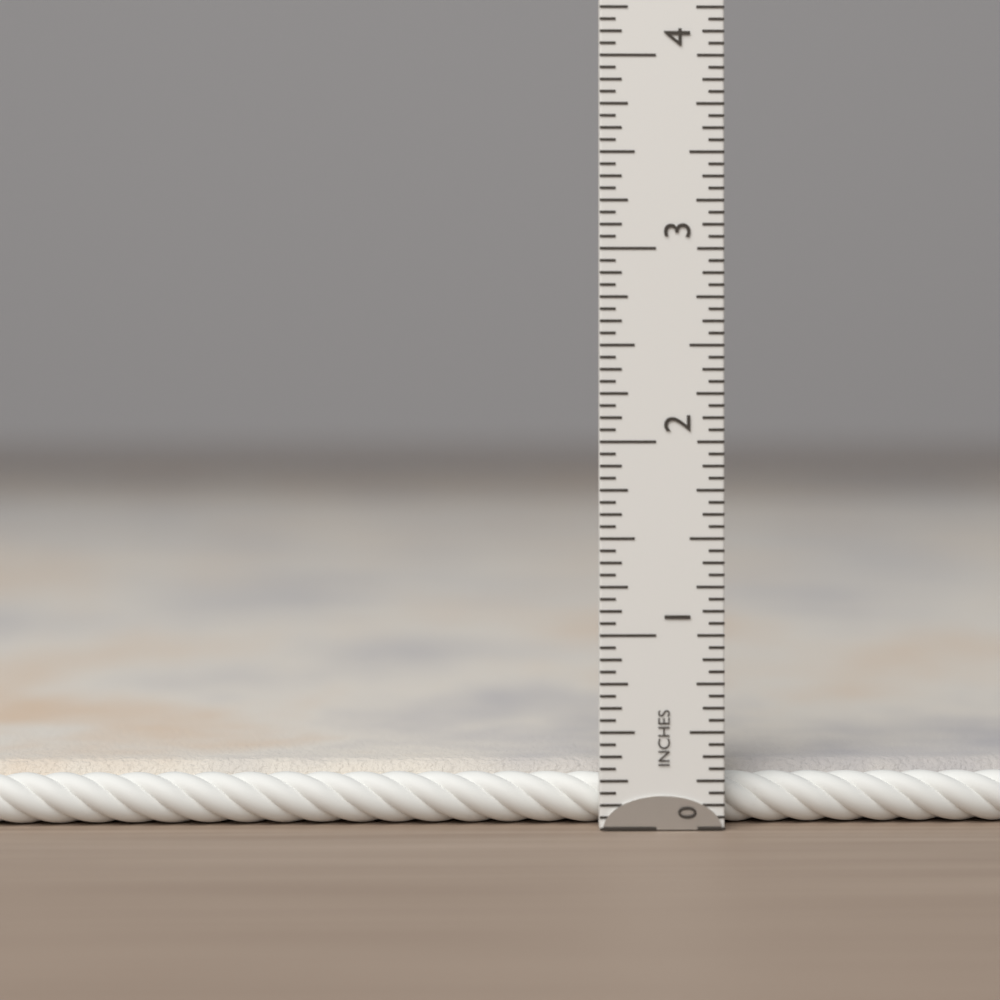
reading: 0.3125 in
